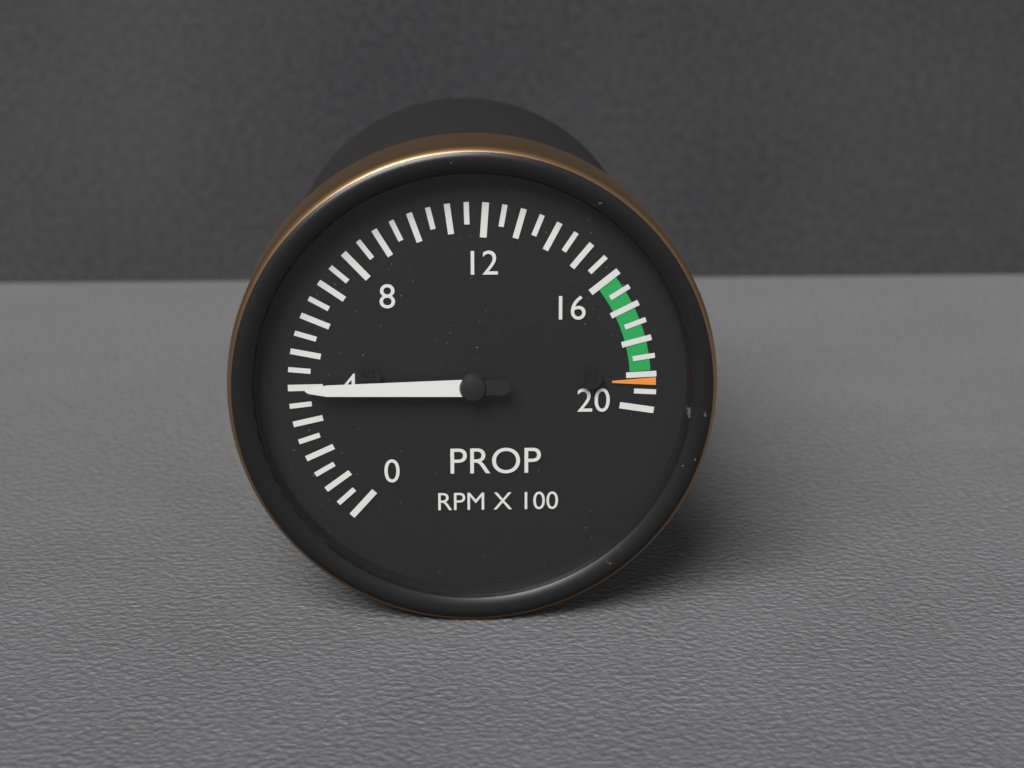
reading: 4.0 RPM X 100
